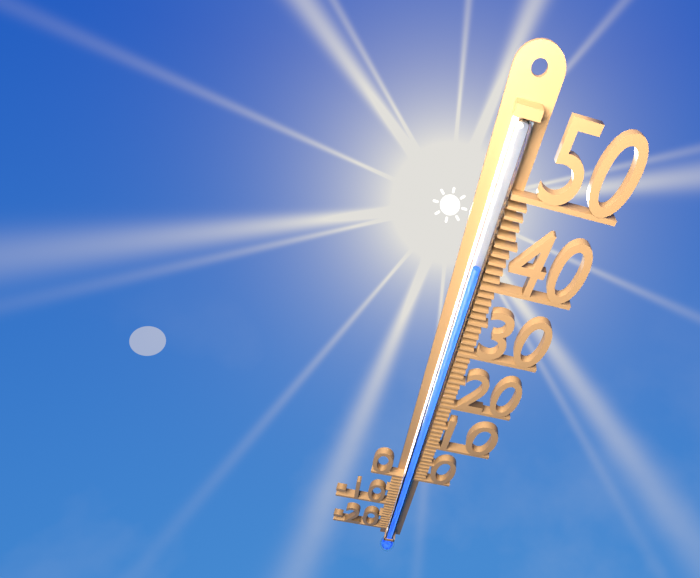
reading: 42 (no unit)
